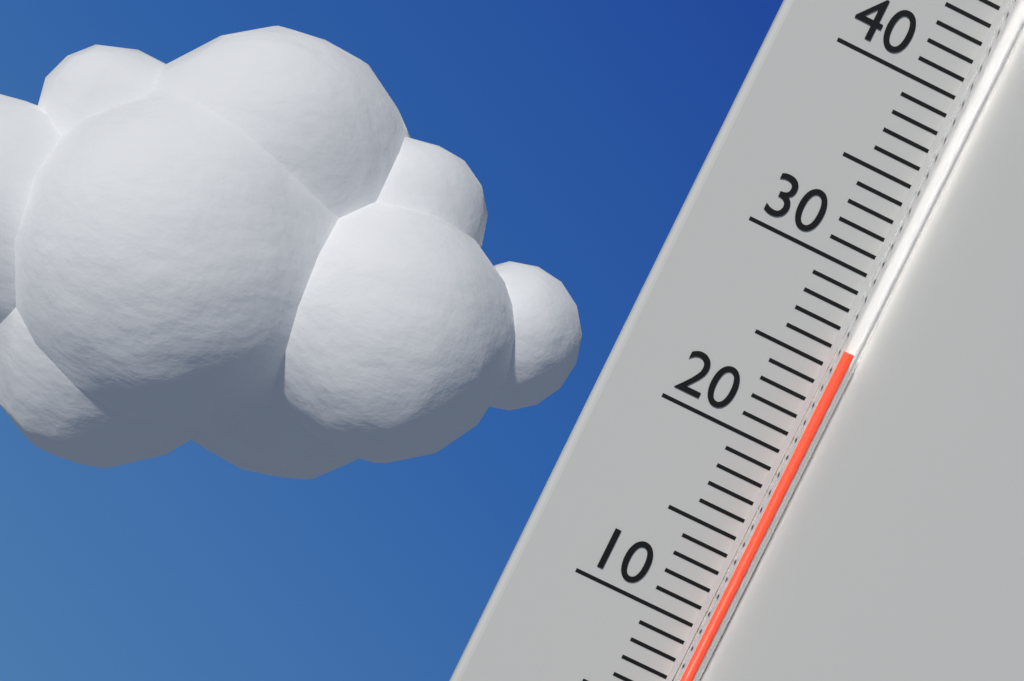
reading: 26 °C
